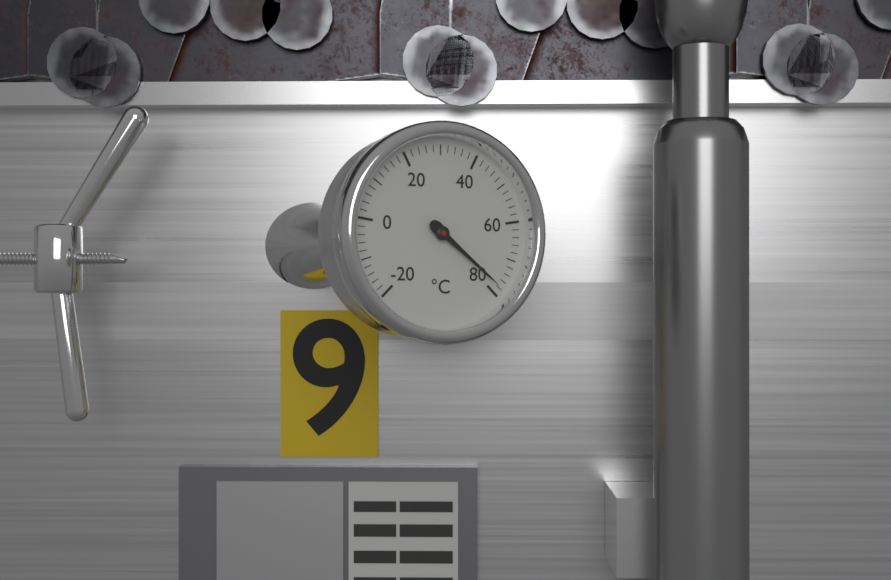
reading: 78 °C
